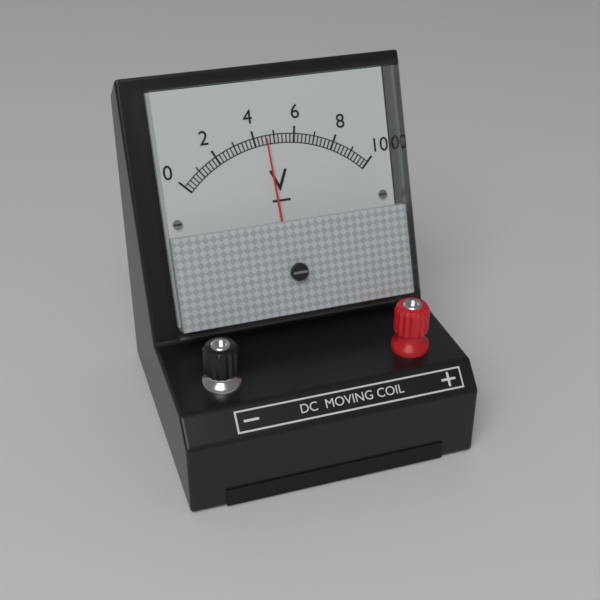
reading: 4.6 V
